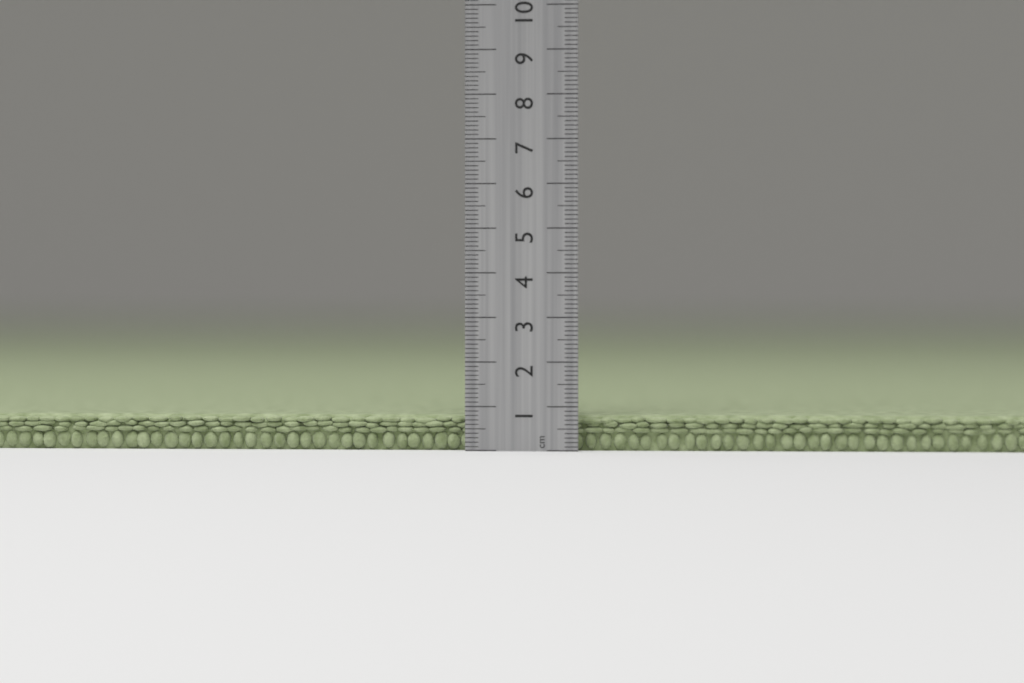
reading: 0.8 cm
